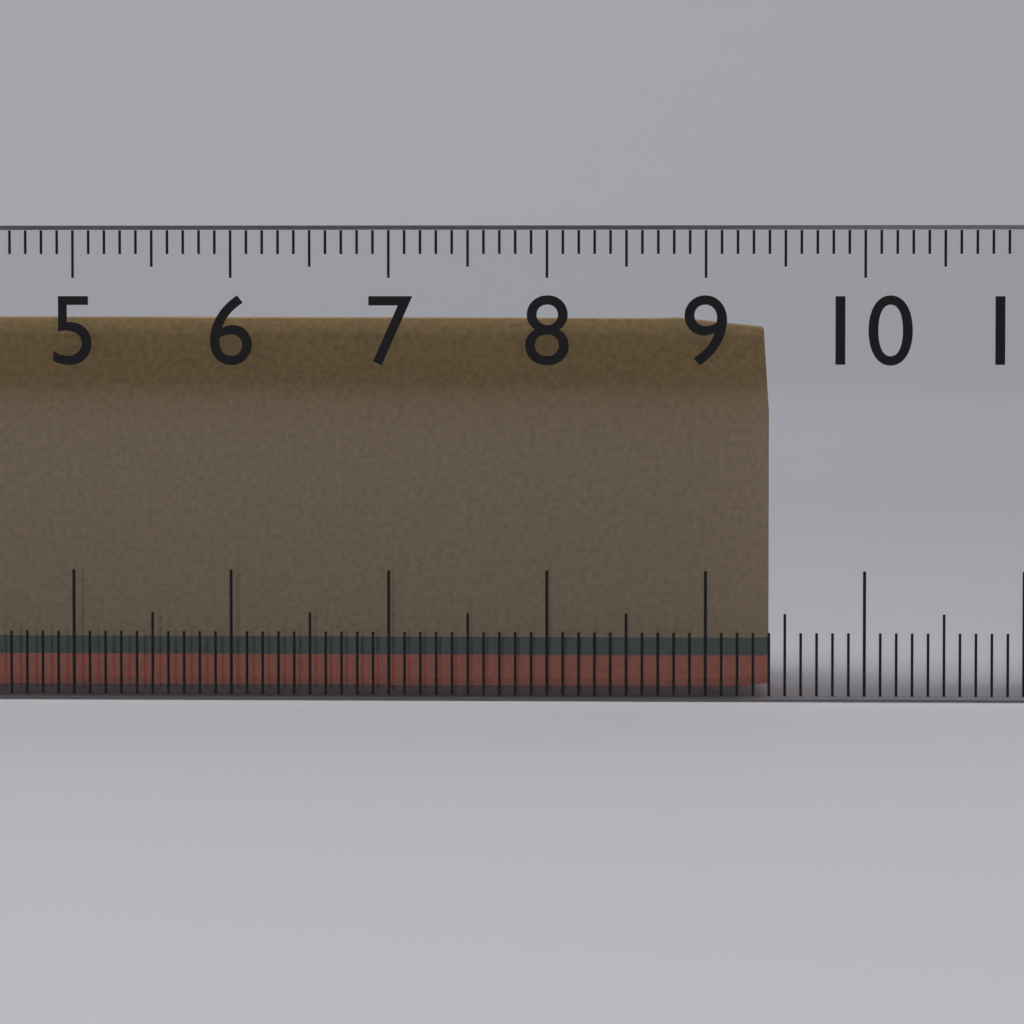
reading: 9.4 cm
